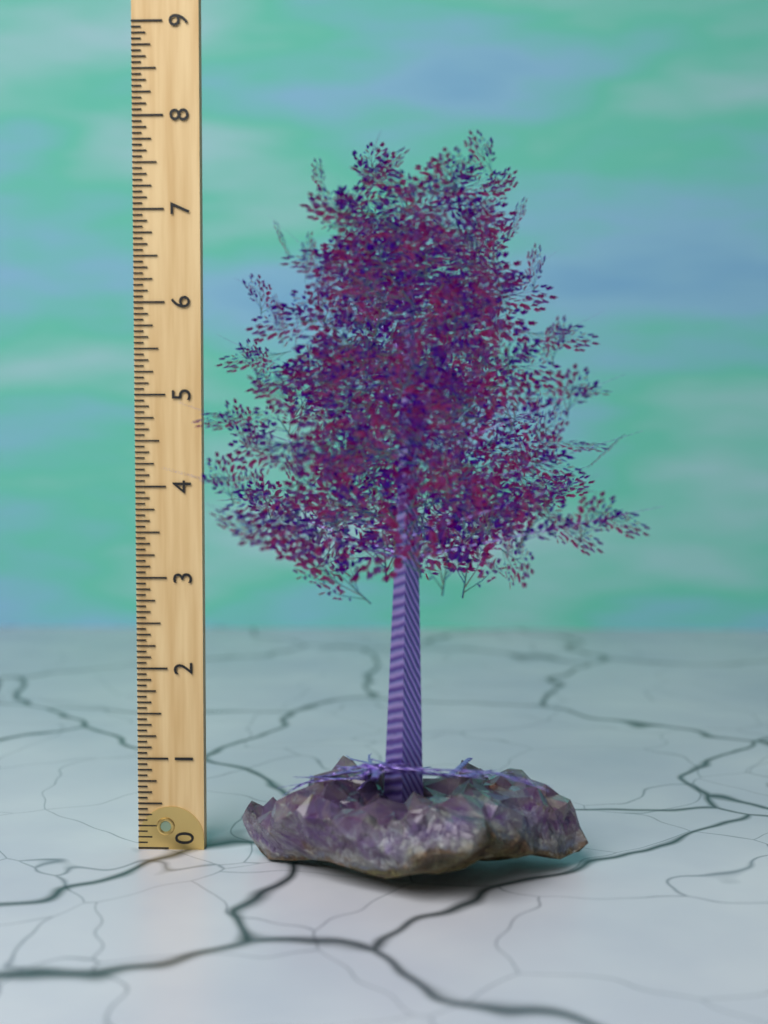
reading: 7.6250 (no unit)
